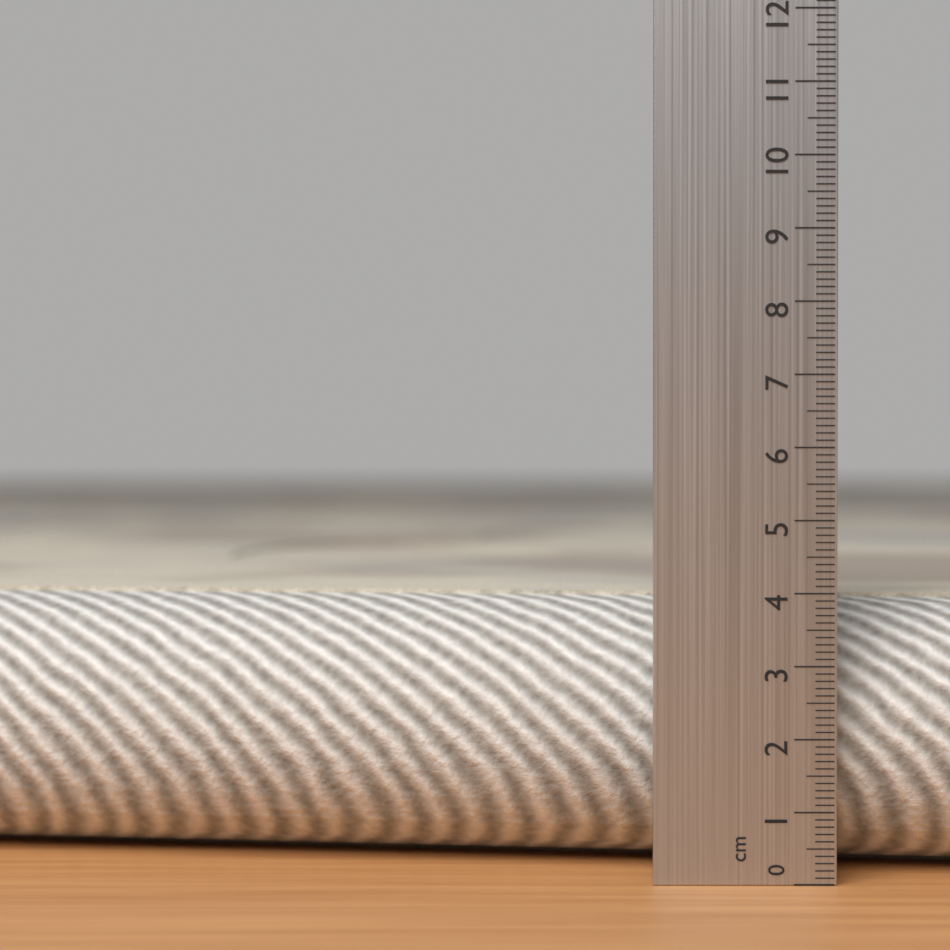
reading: 3.9 cm
